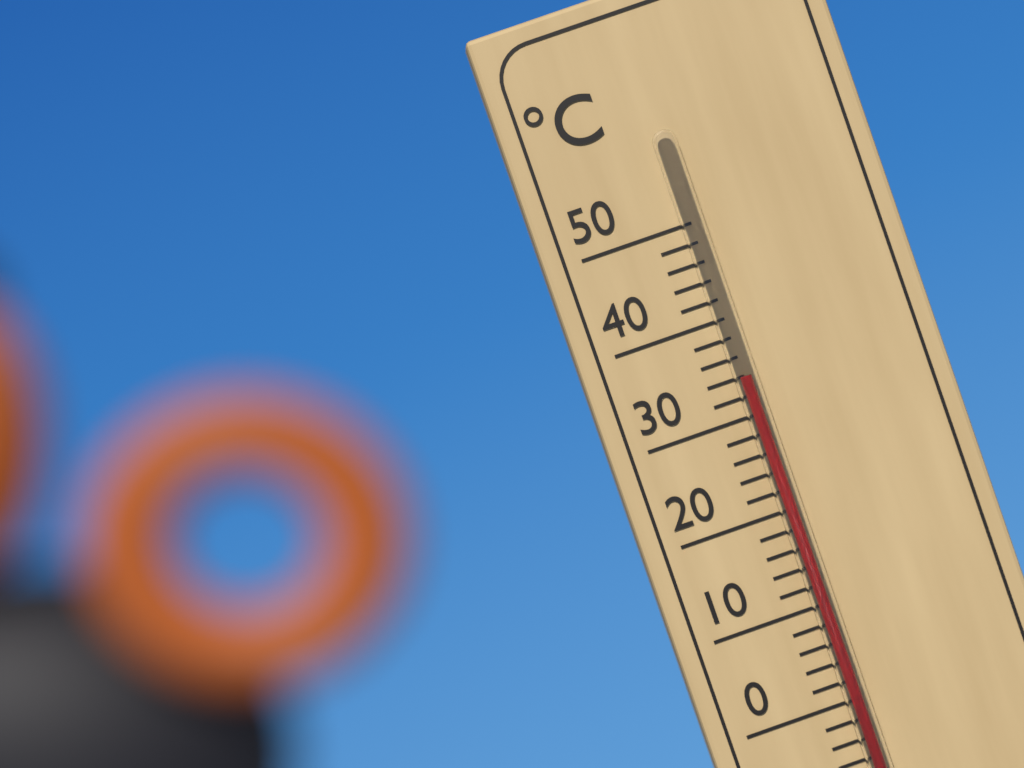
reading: 34 °C
